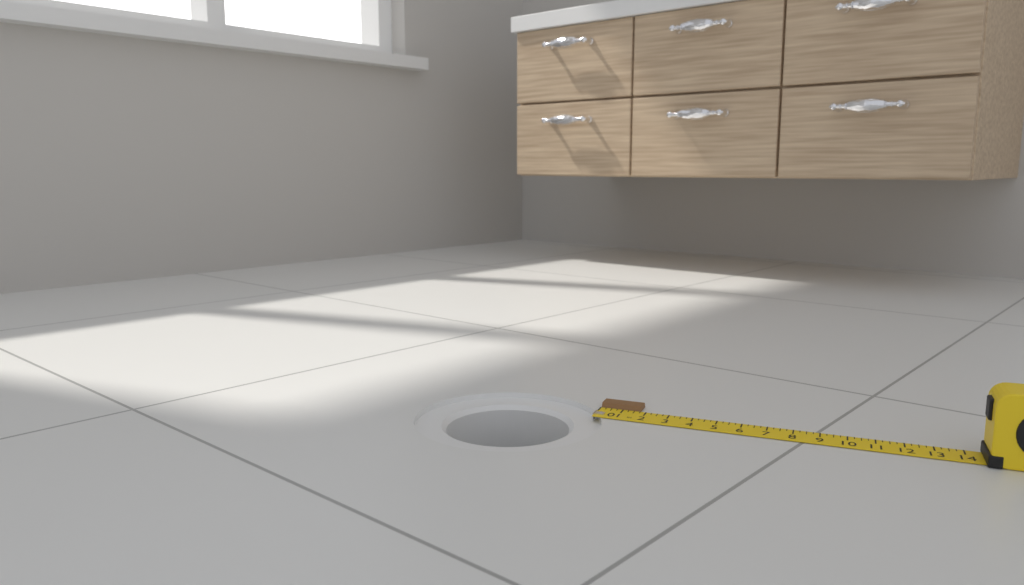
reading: 1.75 in
